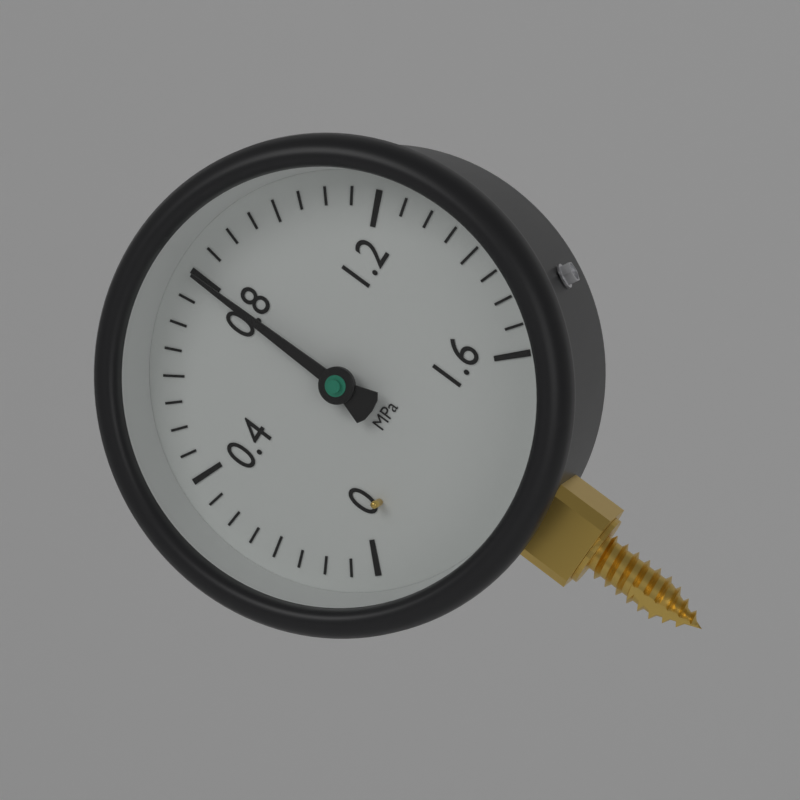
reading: 0.80 MPa
